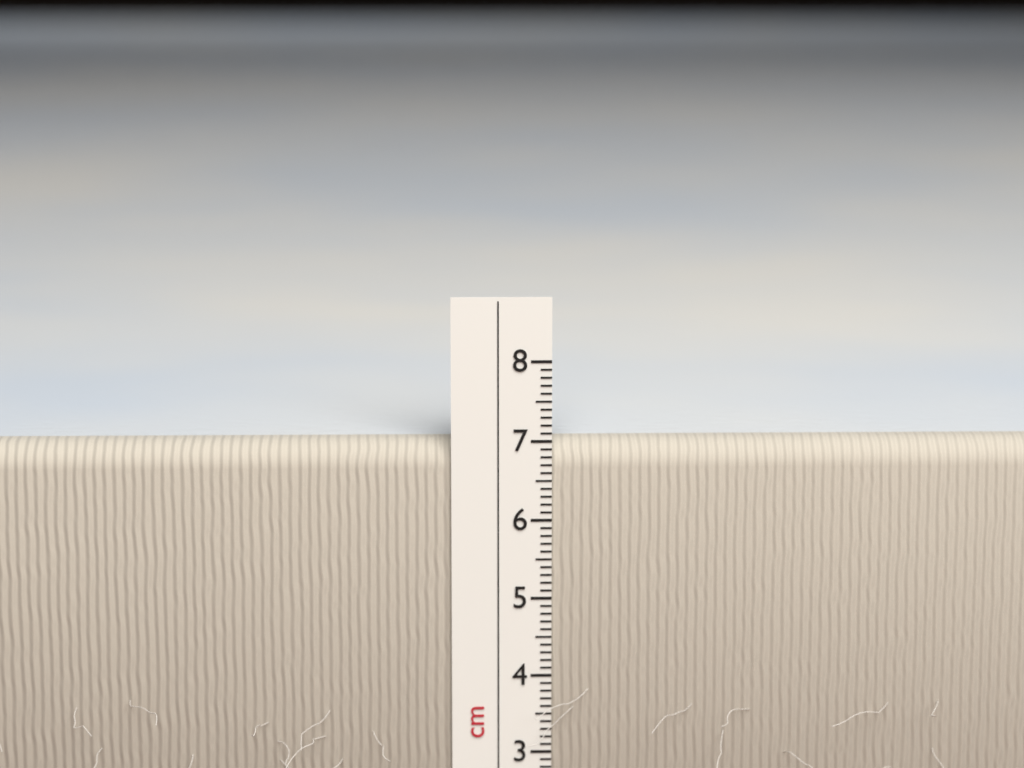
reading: 7.0 cm
